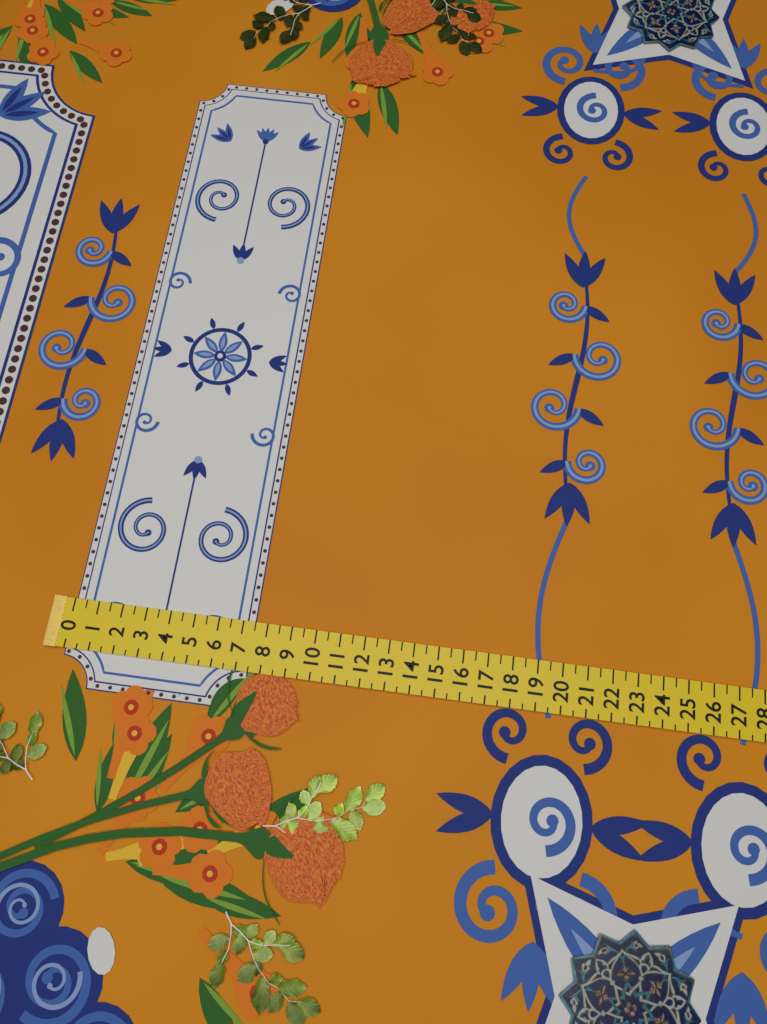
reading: 7.5 (no unit)
